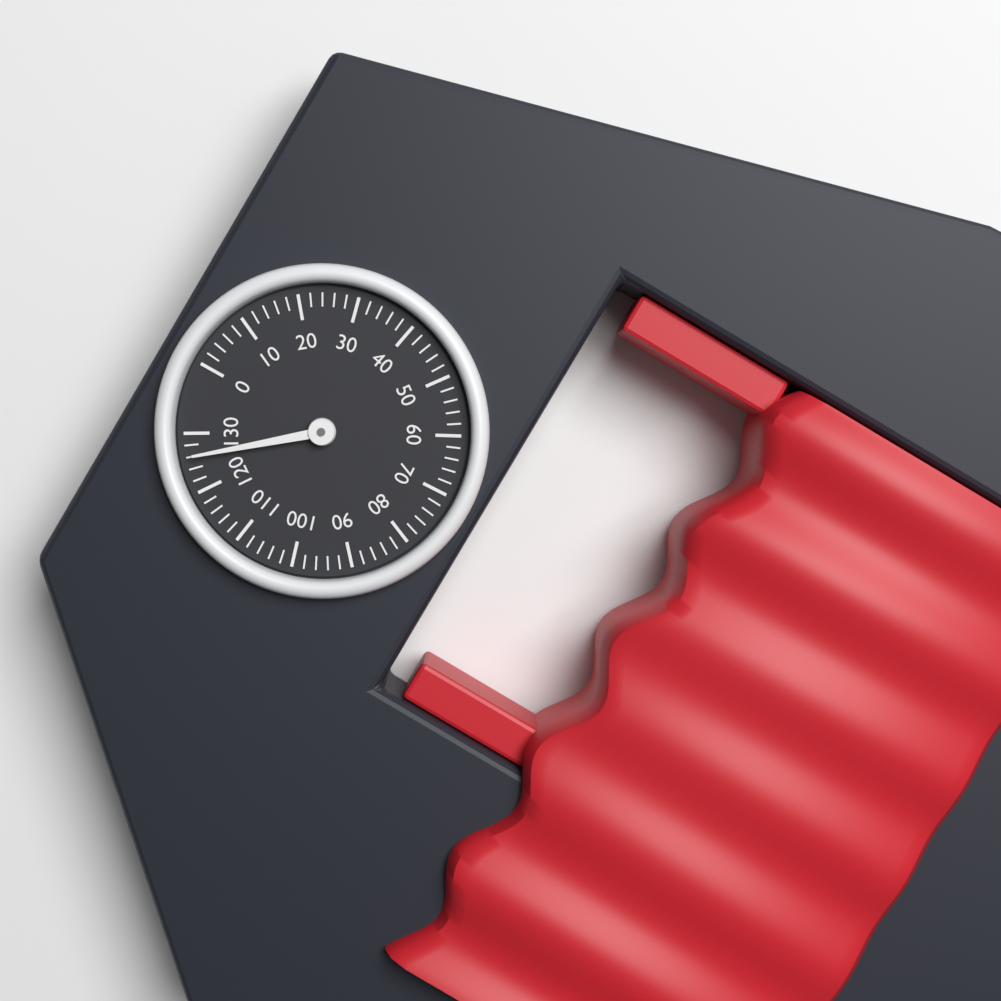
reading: 126 (no unit)
